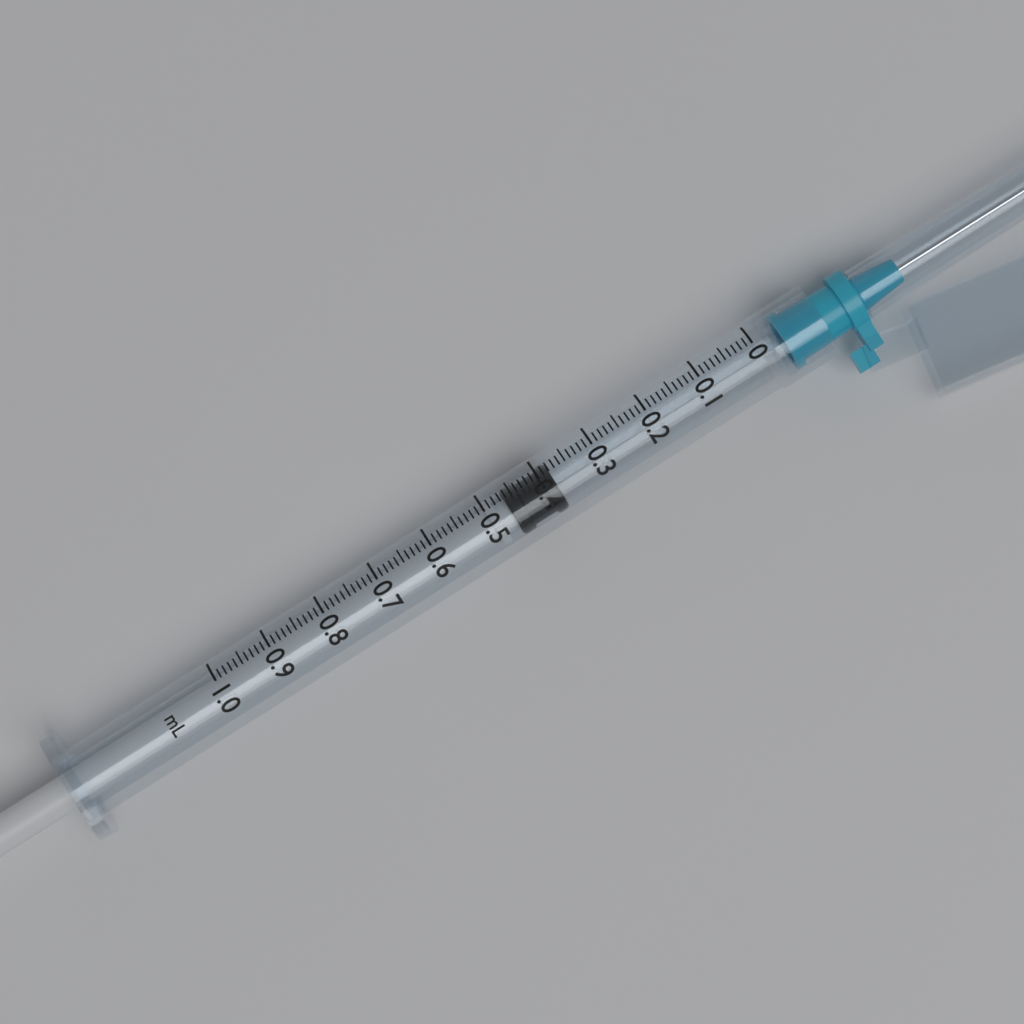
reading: 0.38 ml
